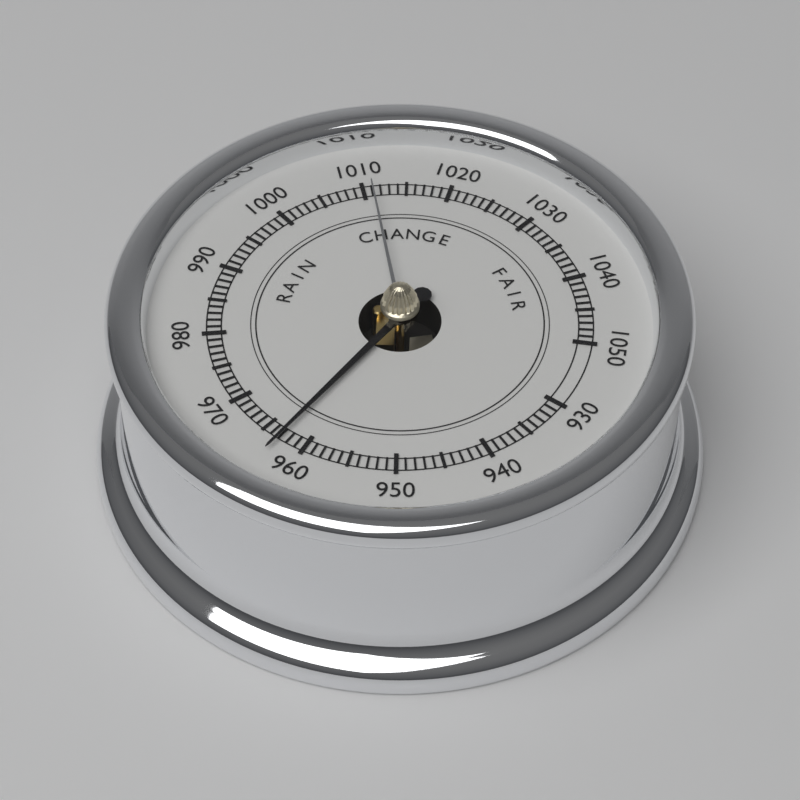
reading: 963 (no unit)
